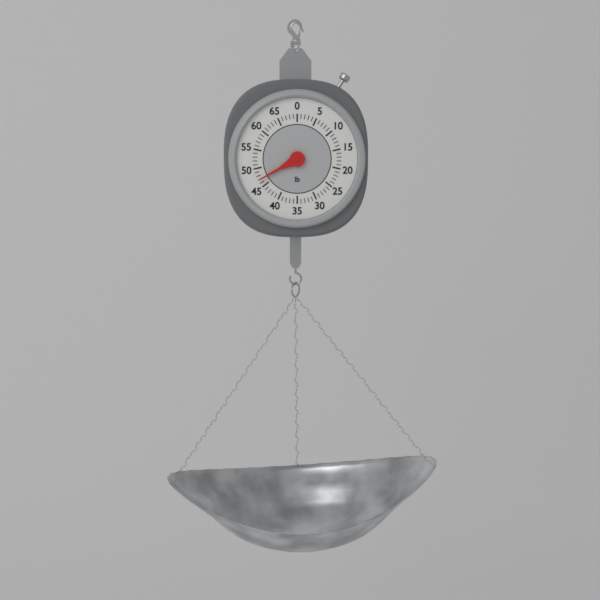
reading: 47 lb
